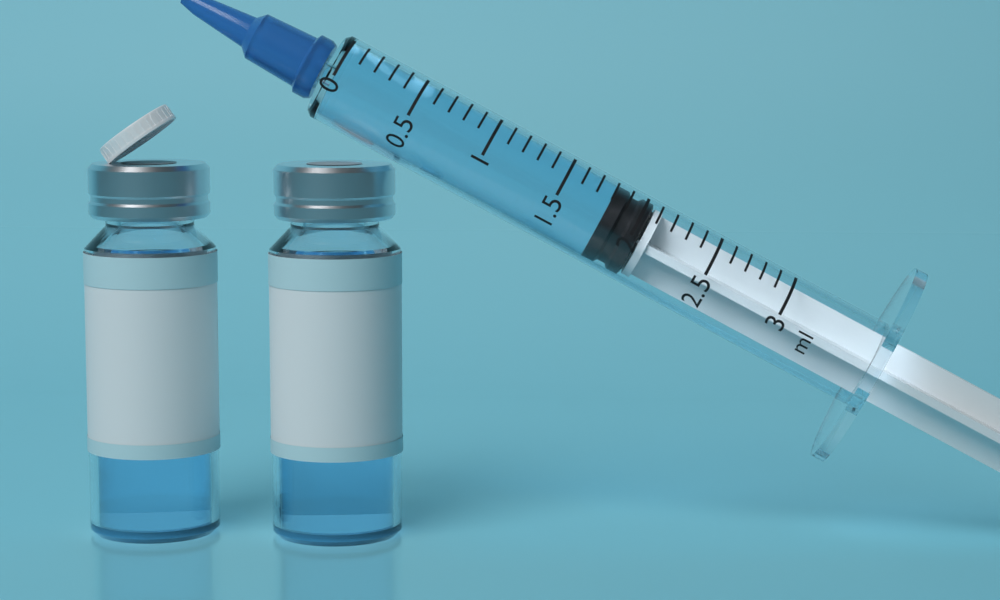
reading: 1.8 ml
